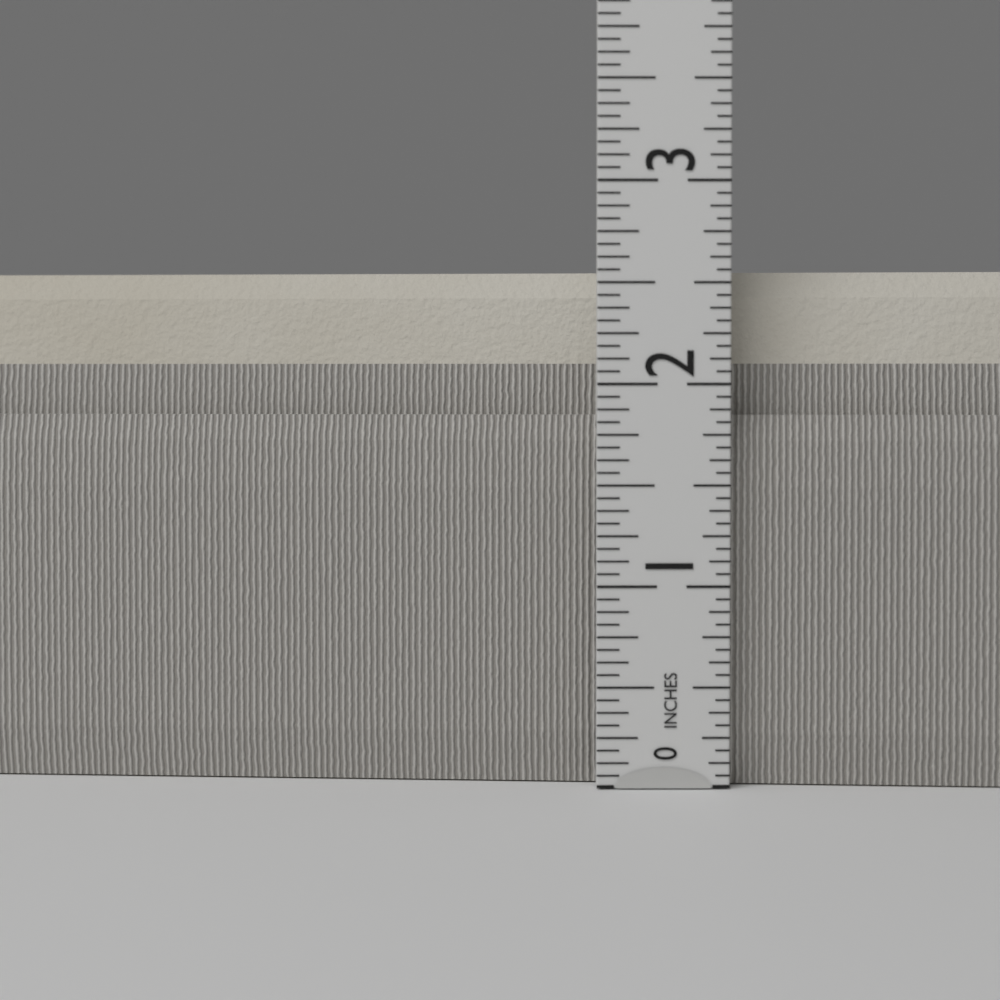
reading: 2.5625 in
